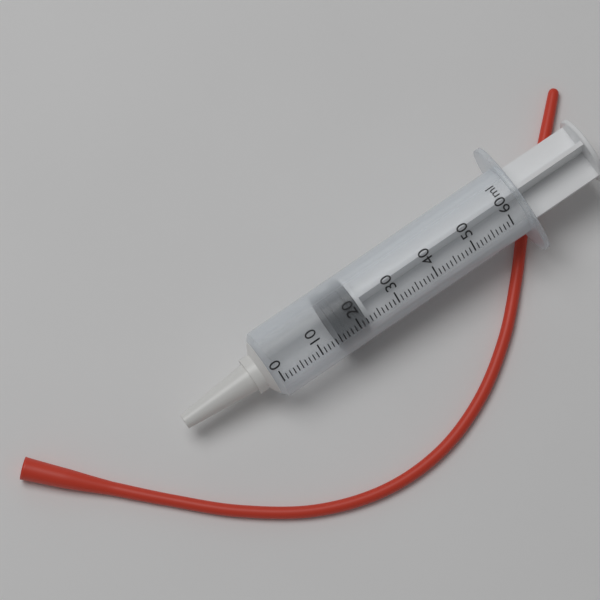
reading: 15 ml
